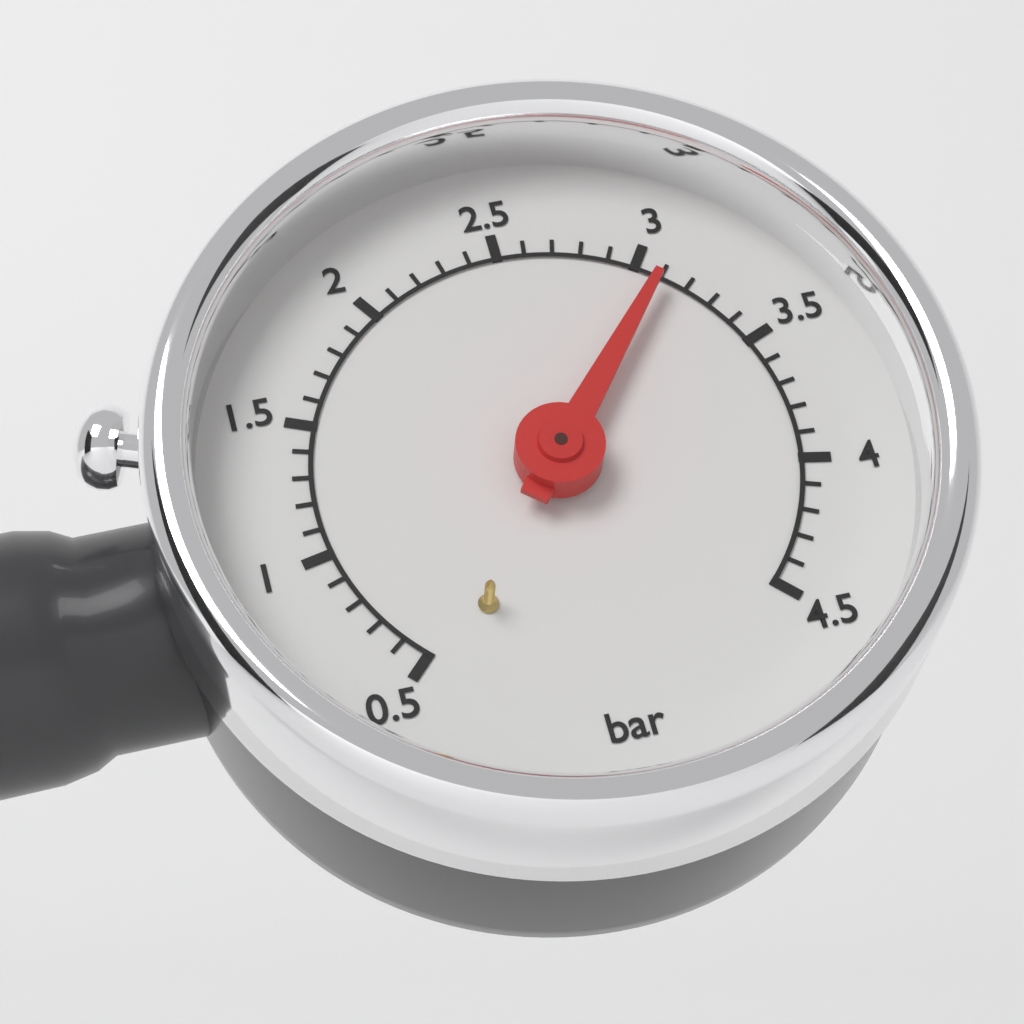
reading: 3.1 bar
